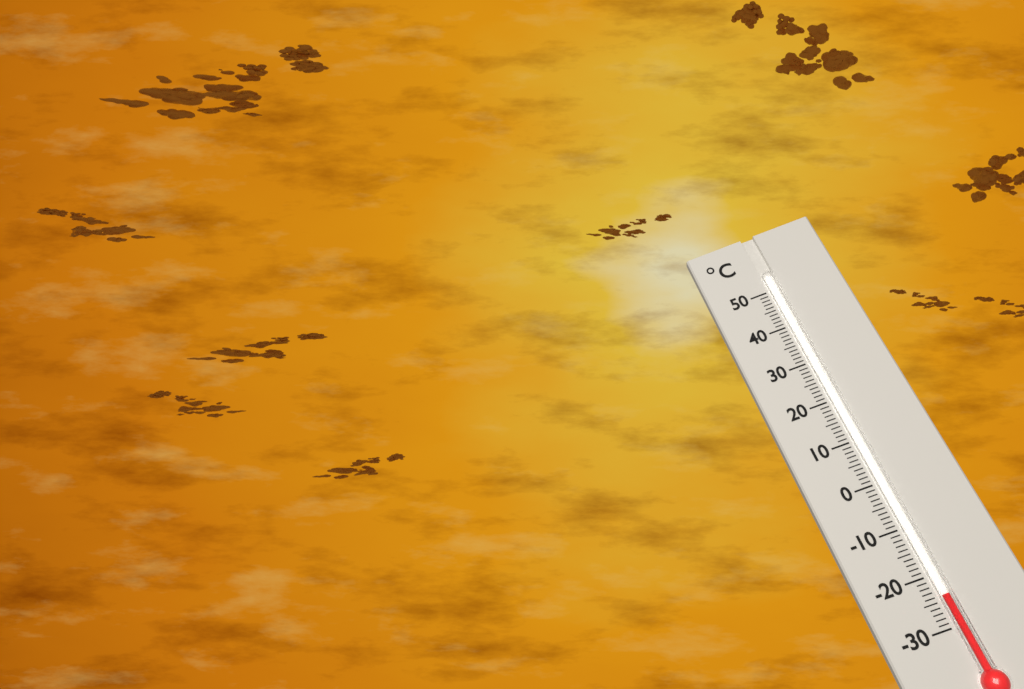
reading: -24 °C
